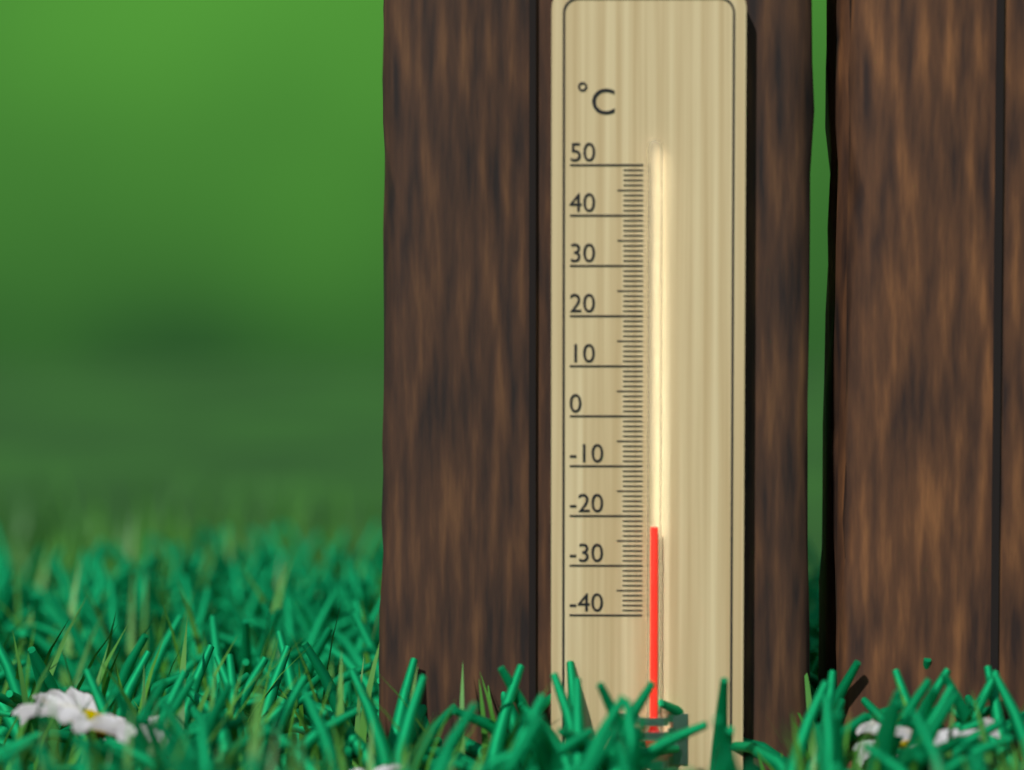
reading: -22 °C
